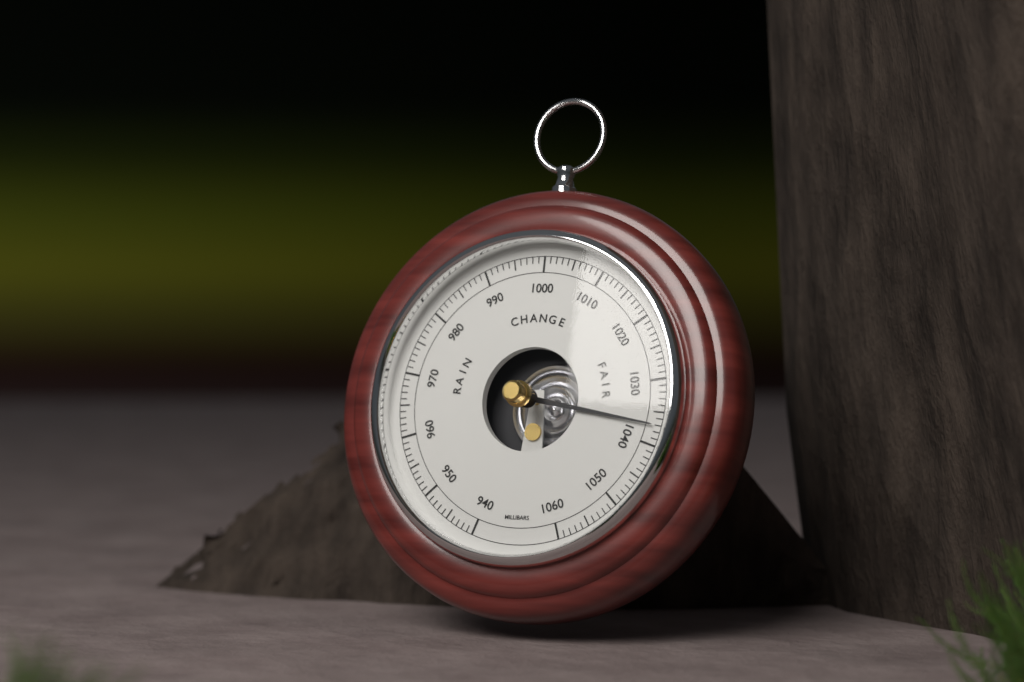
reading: 1037 mbar
